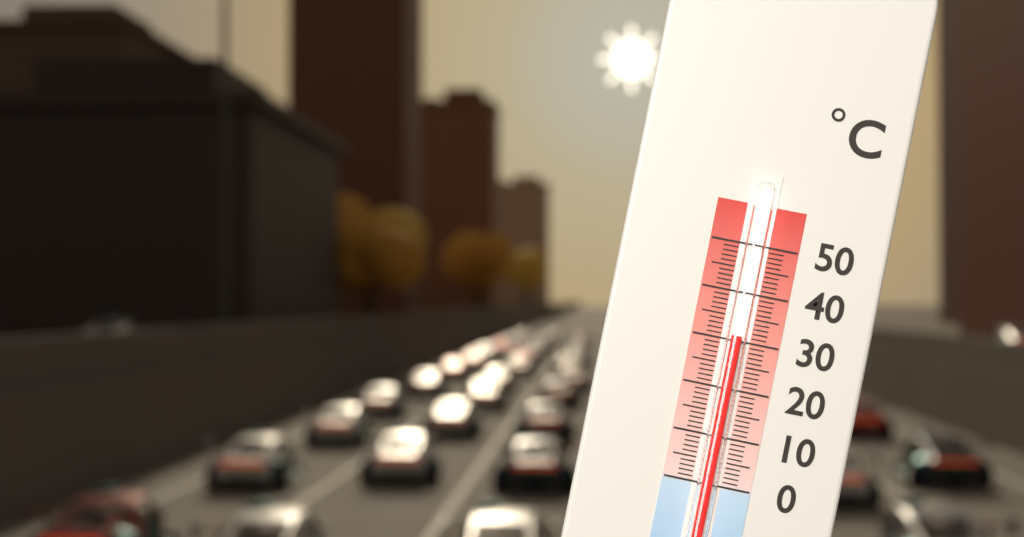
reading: 31 °C
